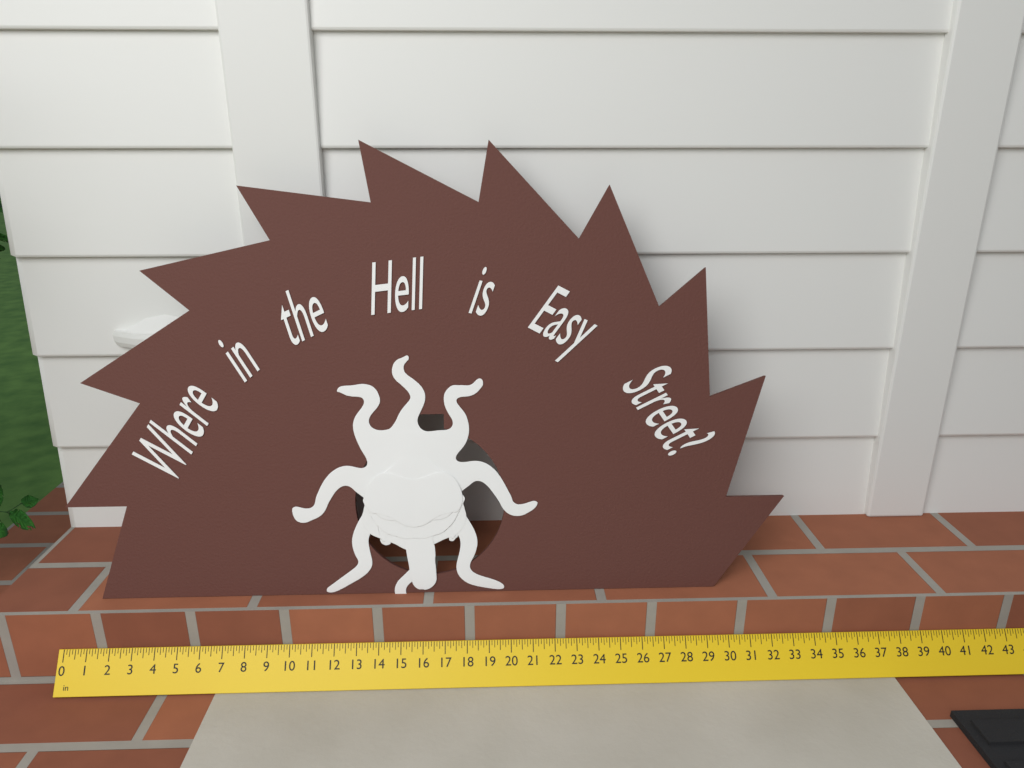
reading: 32.750 in
